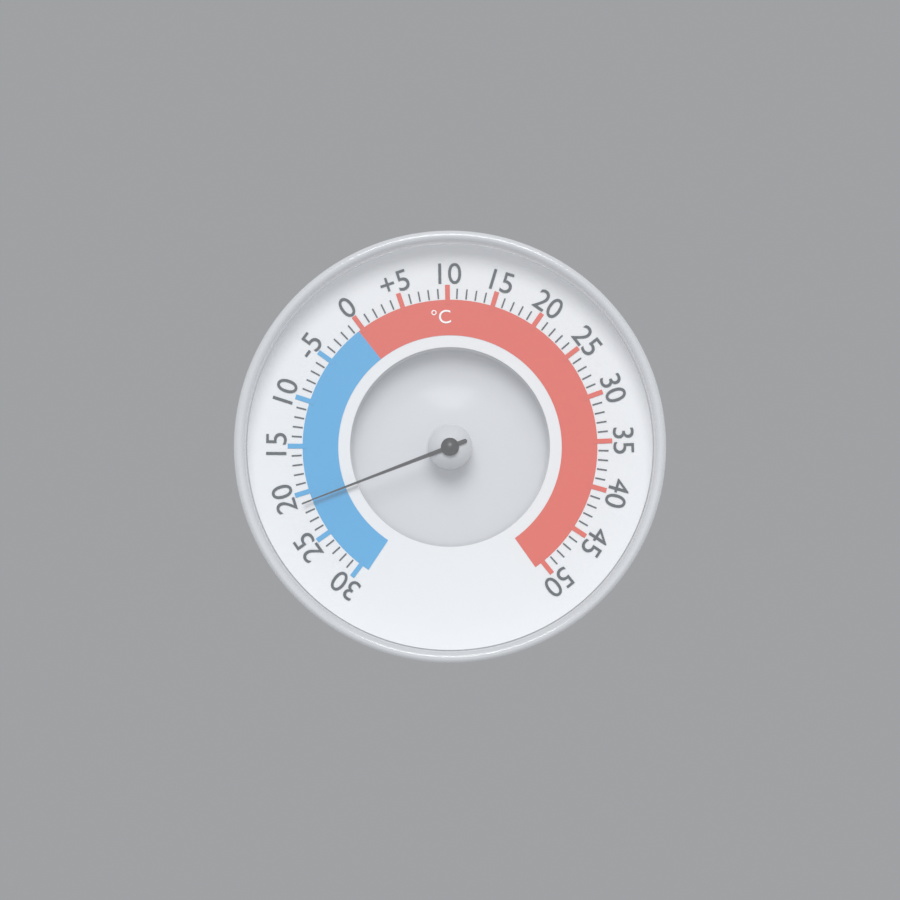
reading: -21 °C
